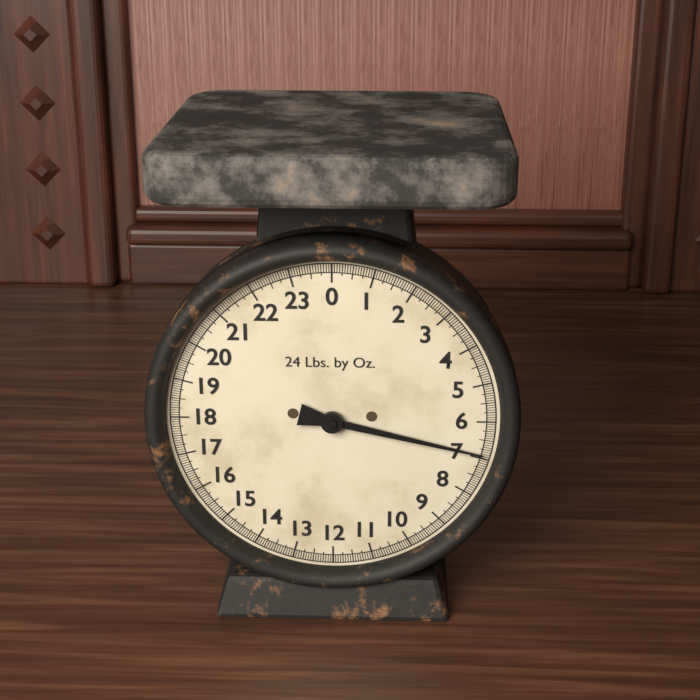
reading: 6.8750 lb
